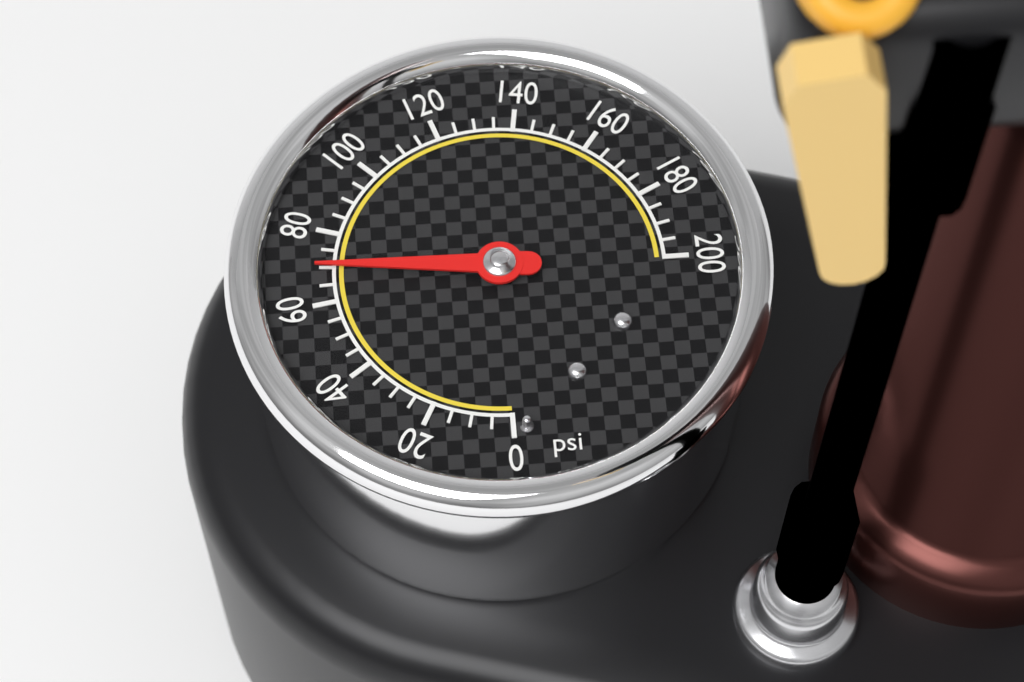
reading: 70 psi
